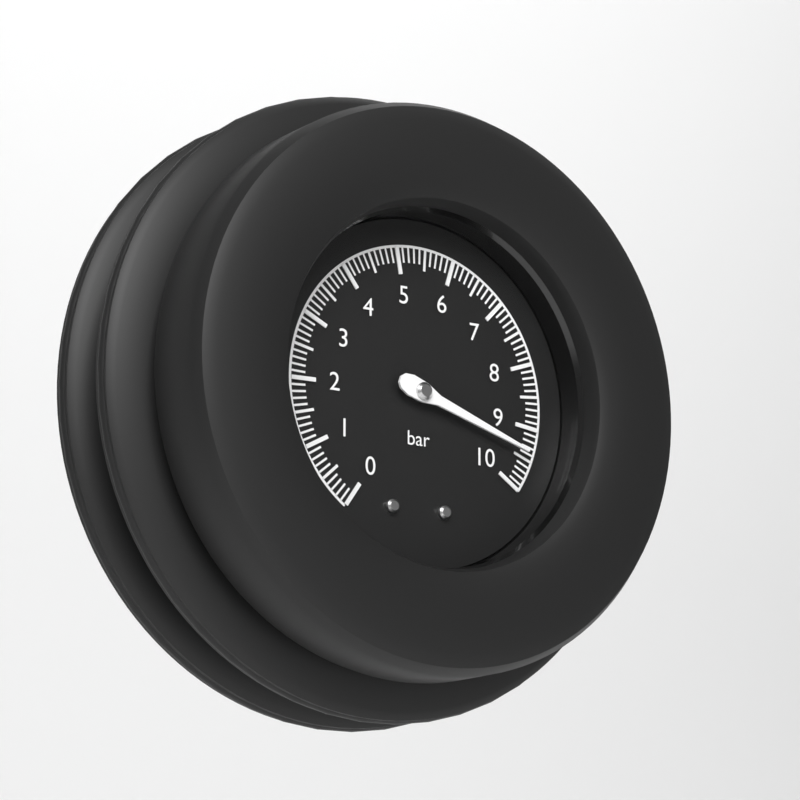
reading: 9.4 bar
